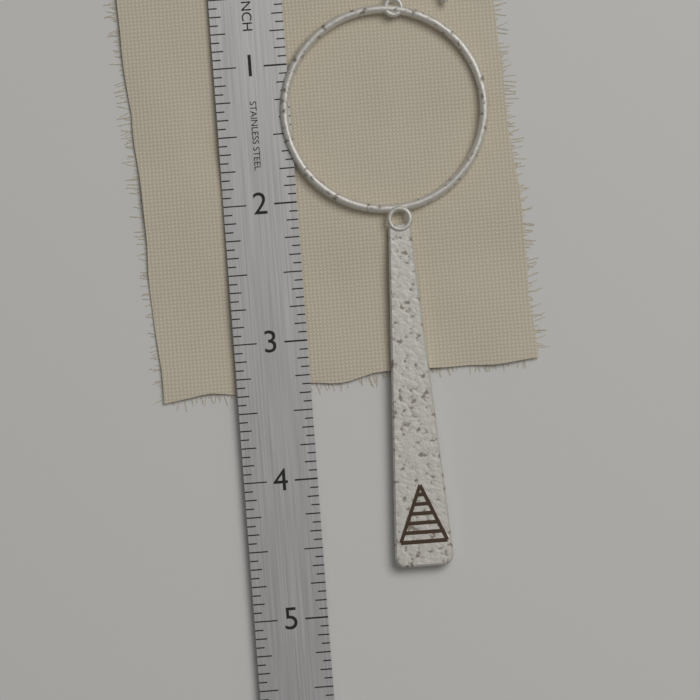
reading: 4.6875 in
